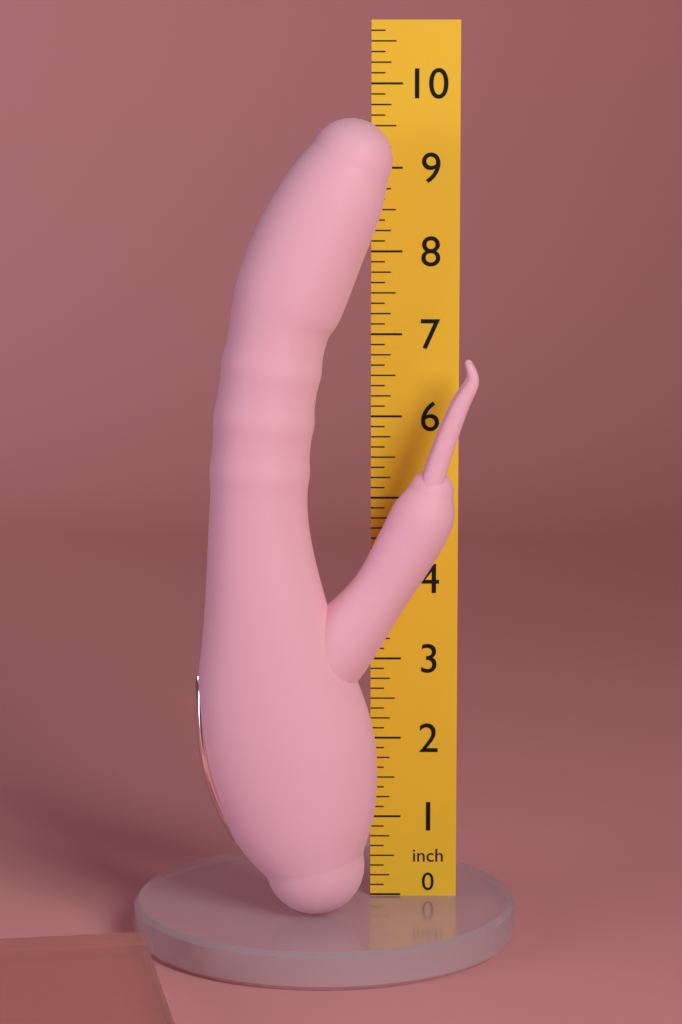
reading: 9.625 inch
